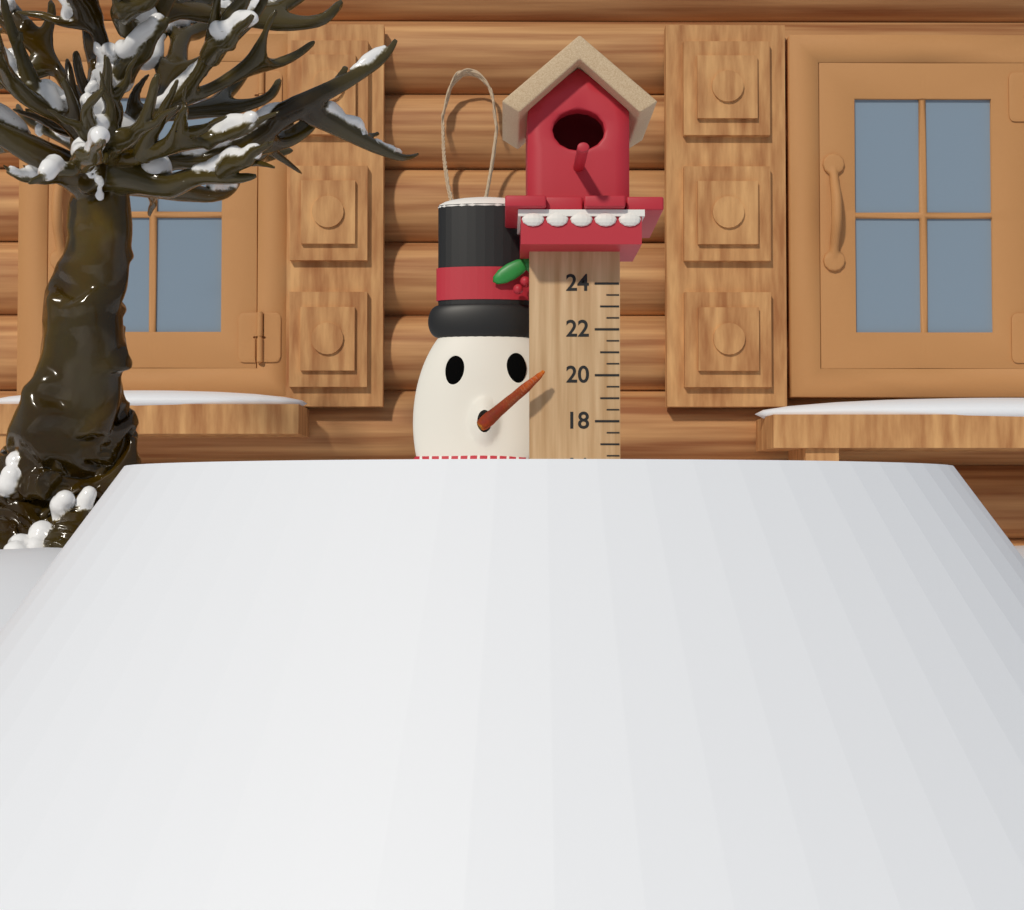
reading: 16.0 (no unit)
